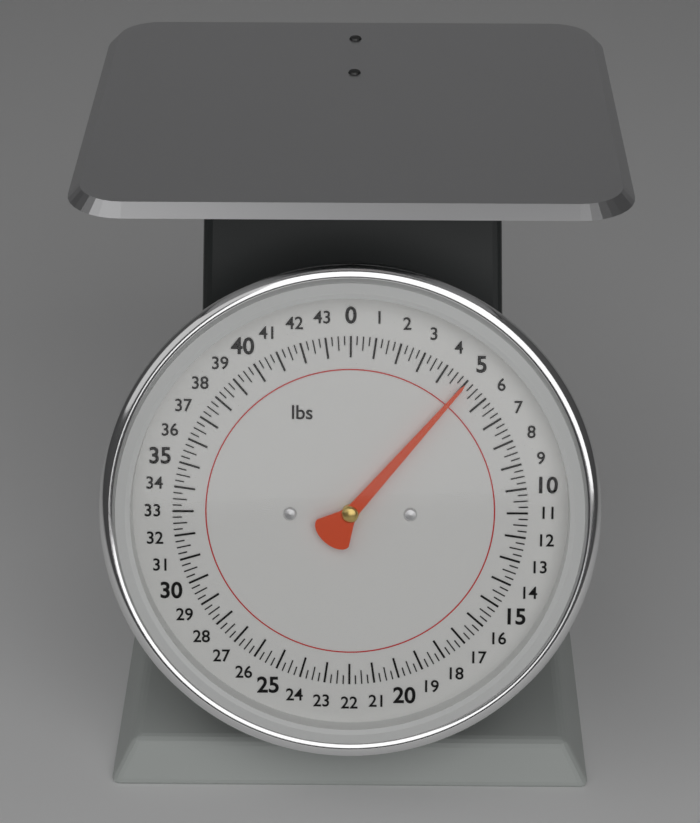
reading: 5.00 lbs
